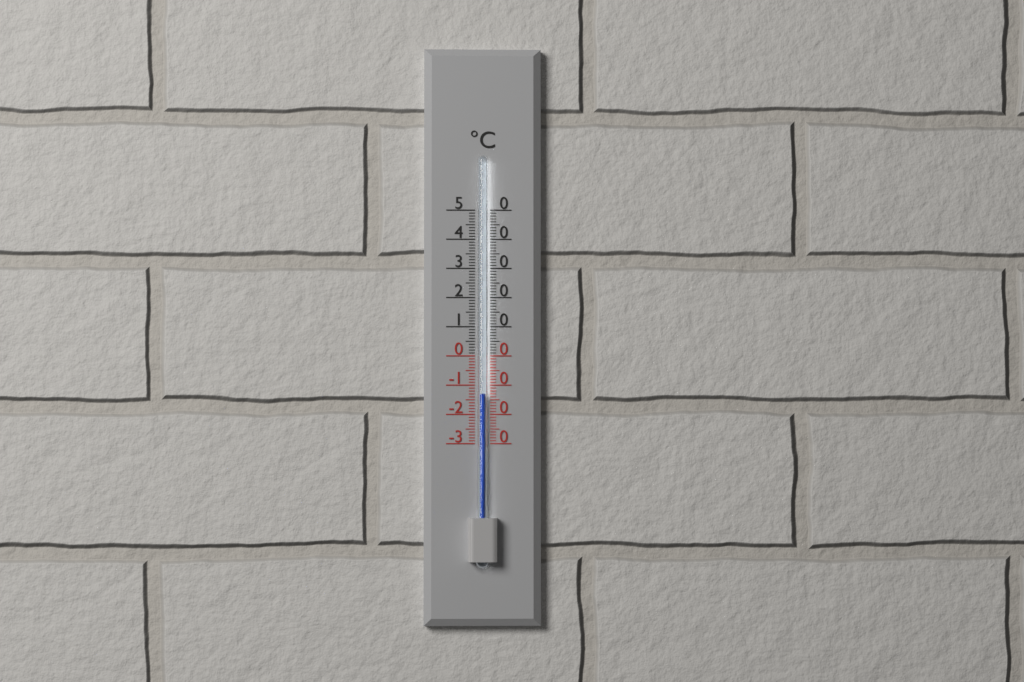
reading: -13 °C
